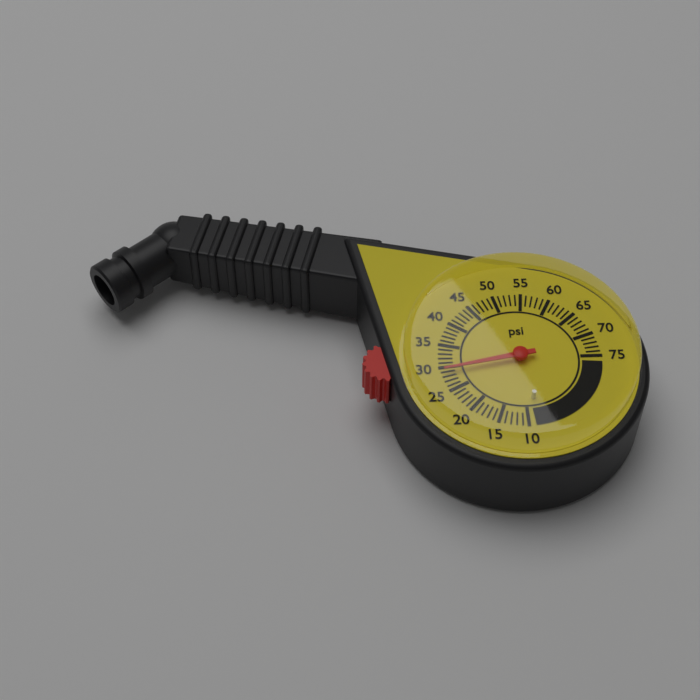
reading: 29 psi
